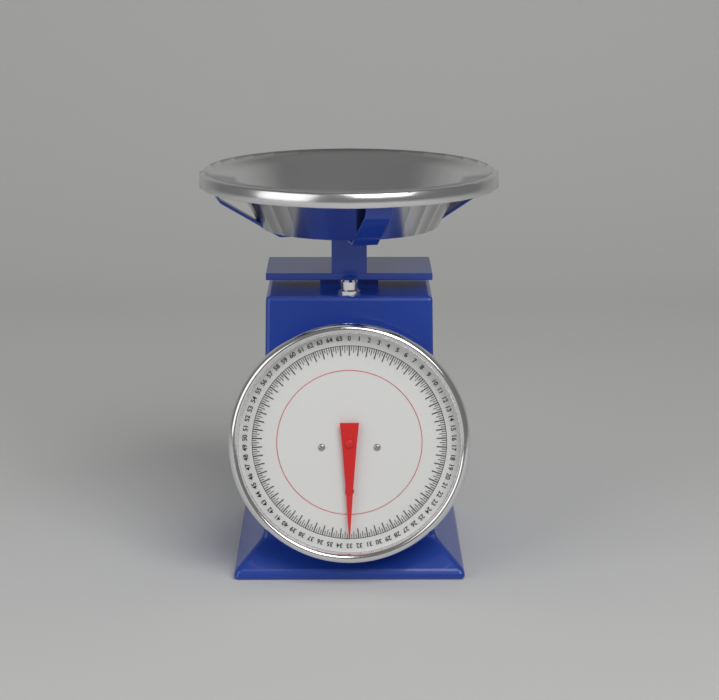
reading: 33.00 lb
